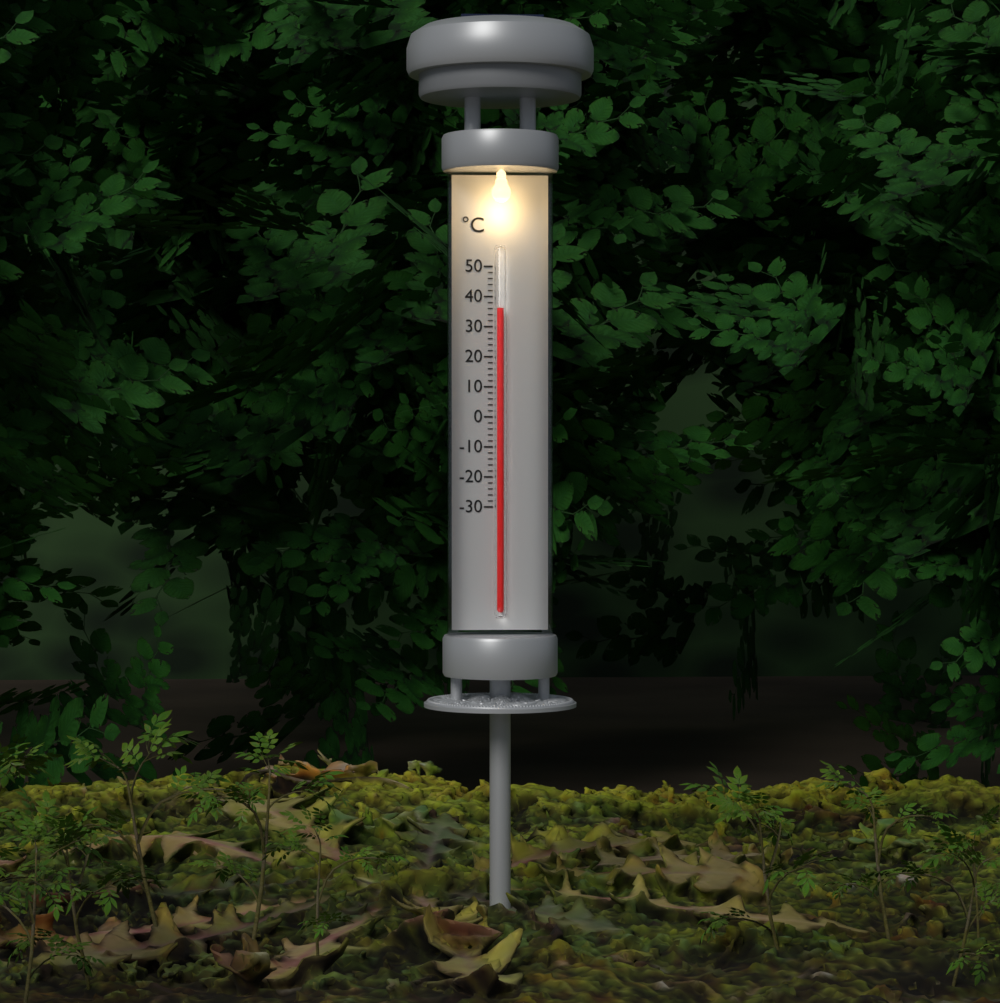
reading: 36 °C
